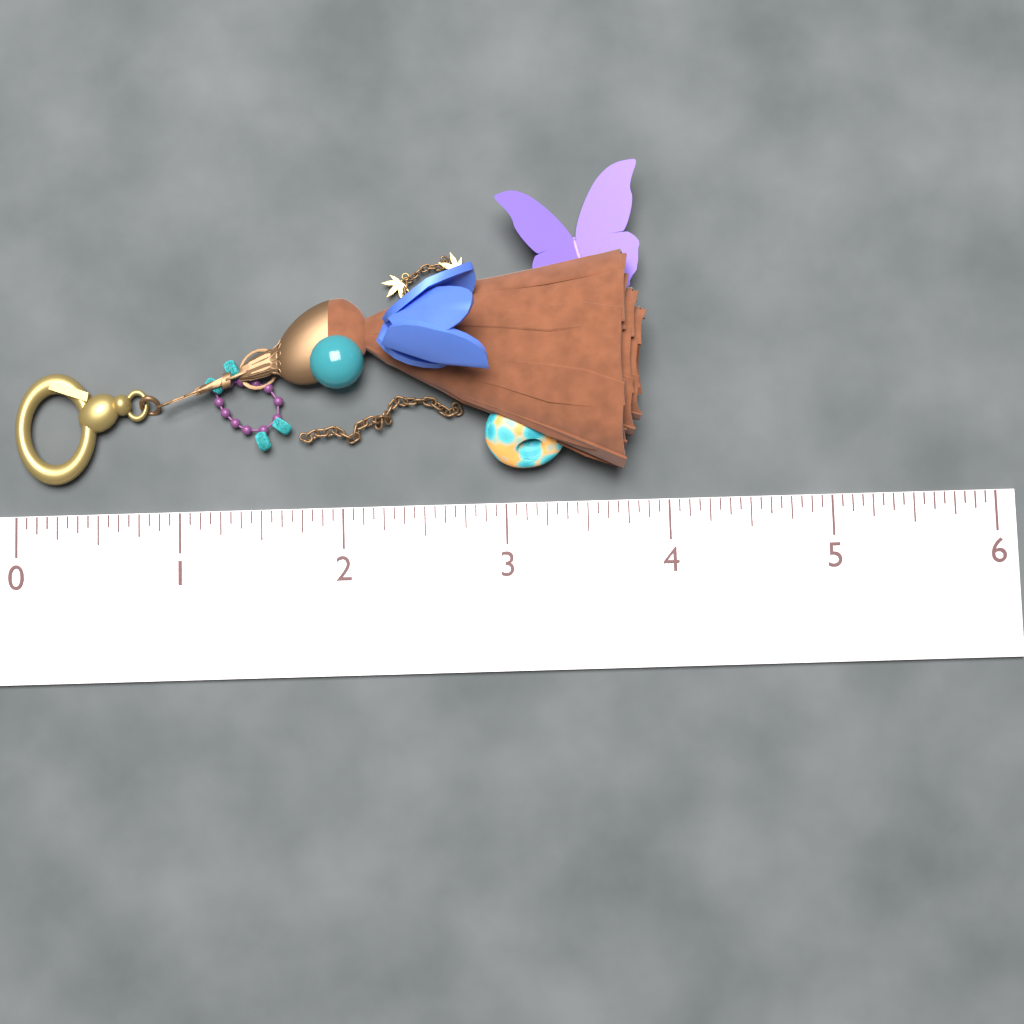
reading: 3.8750 (no unit)
